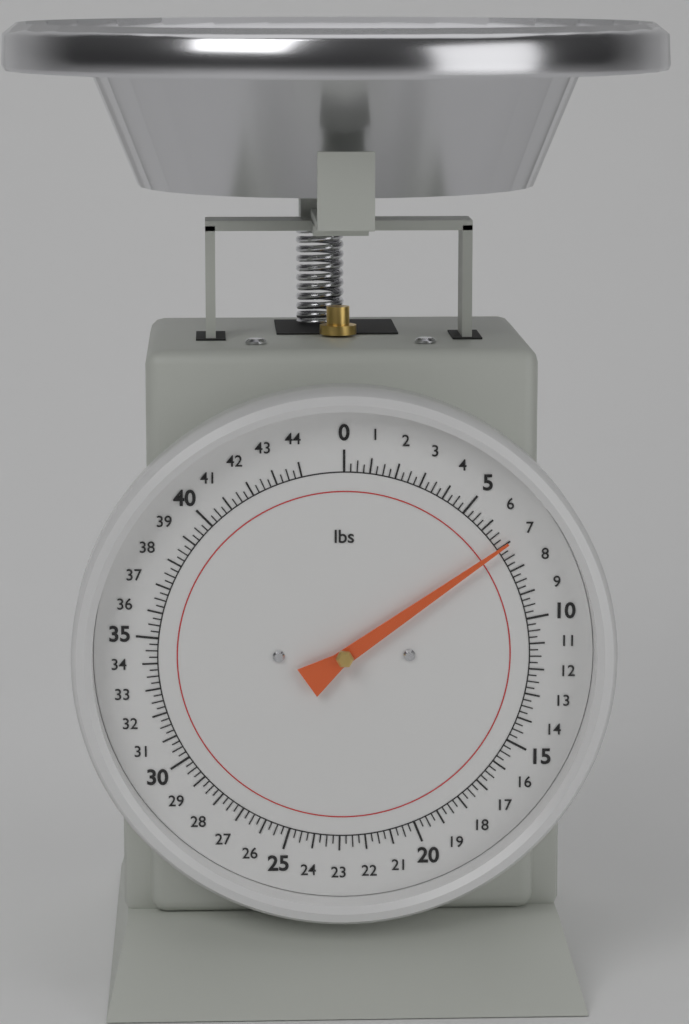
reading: 7.00 lbs
